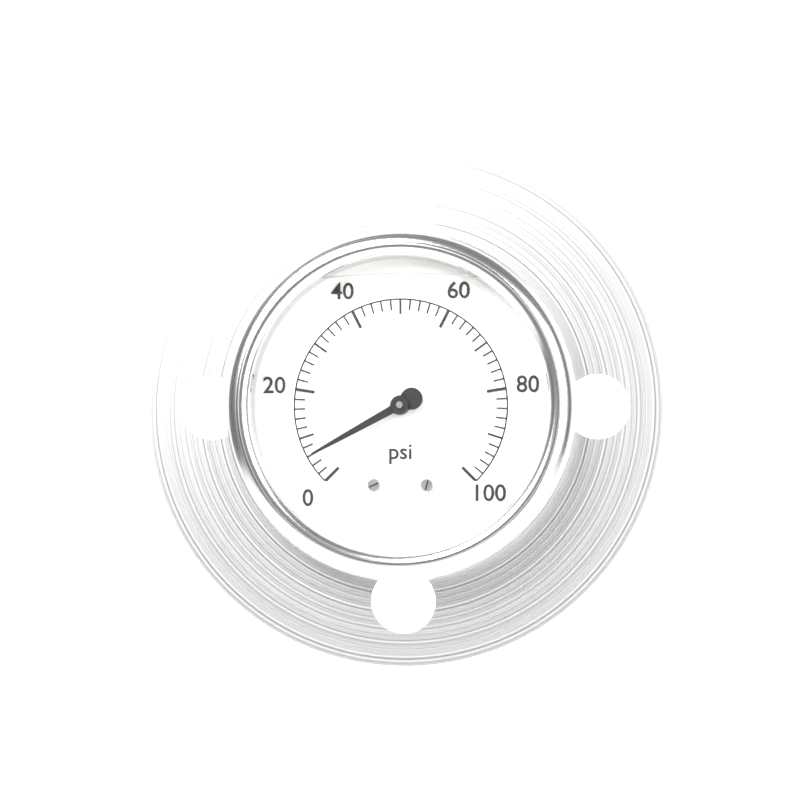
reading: 6 psi
